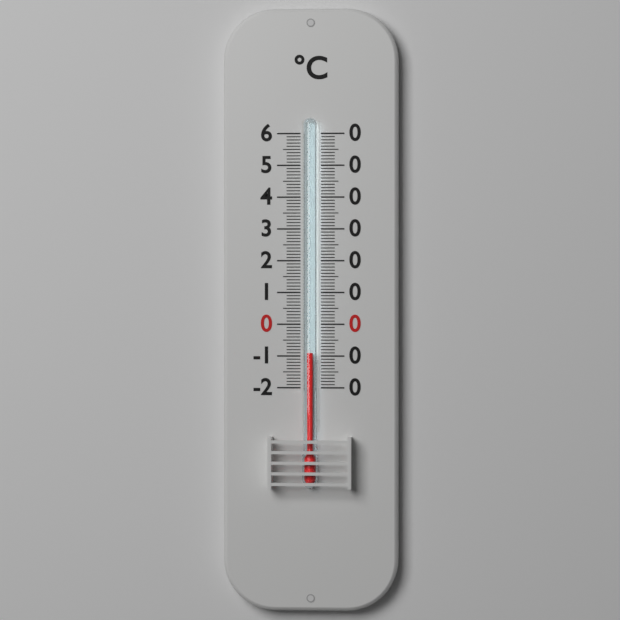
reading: -9 °C
